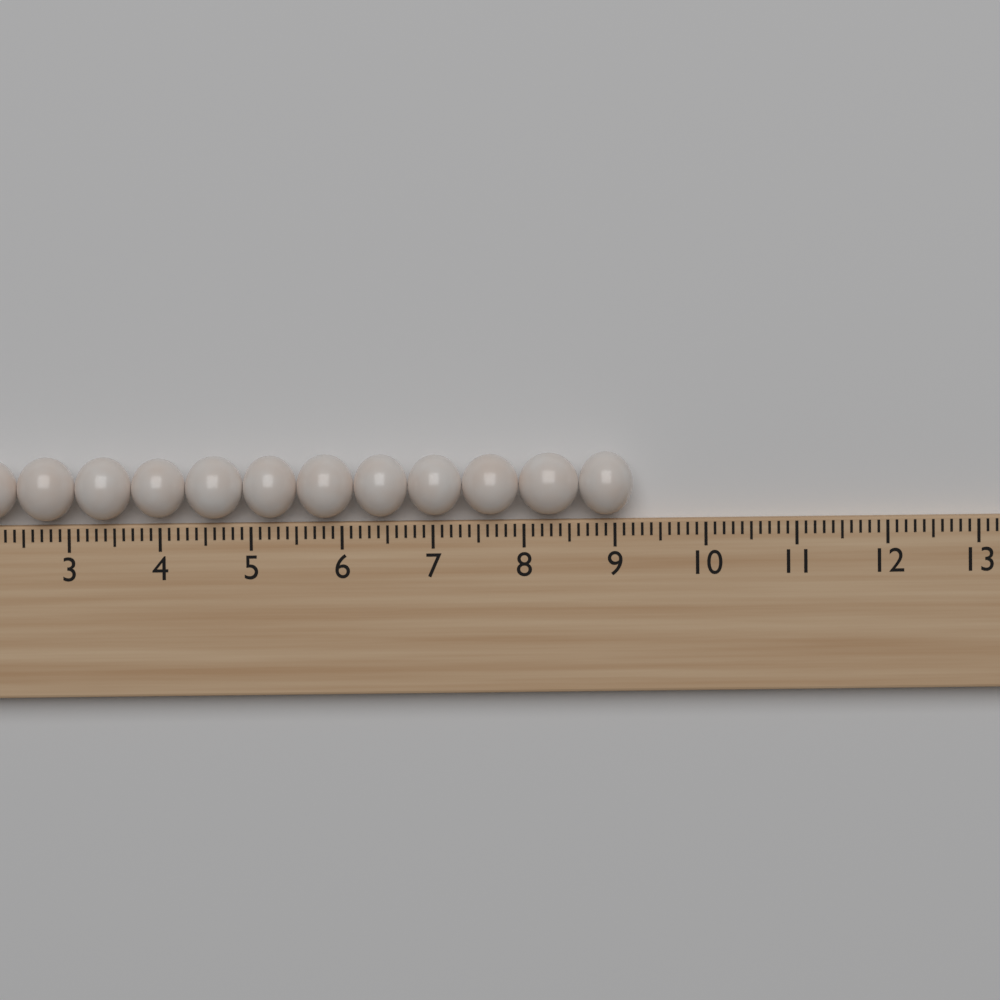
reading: 9.2 (no unit)
